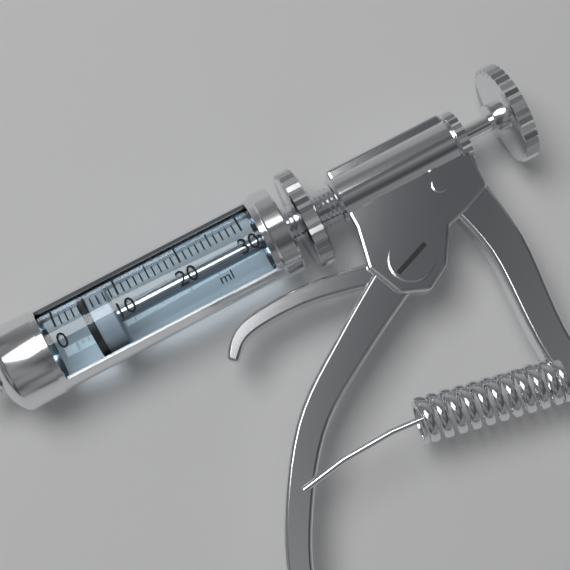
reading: 4 ml
